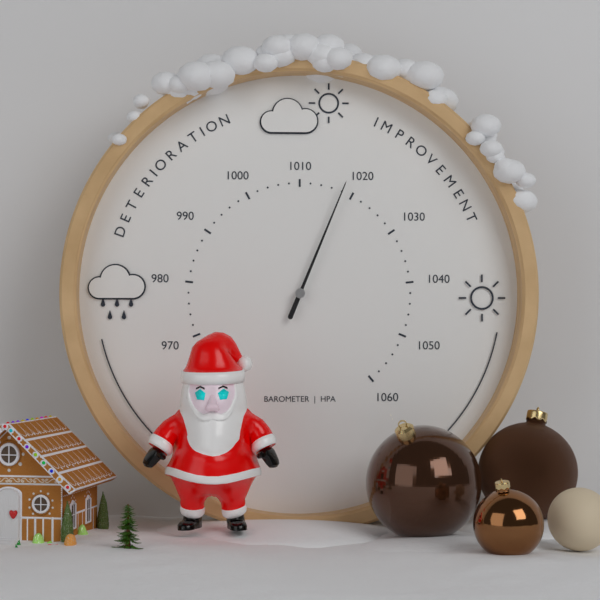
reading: 1018 hPa
